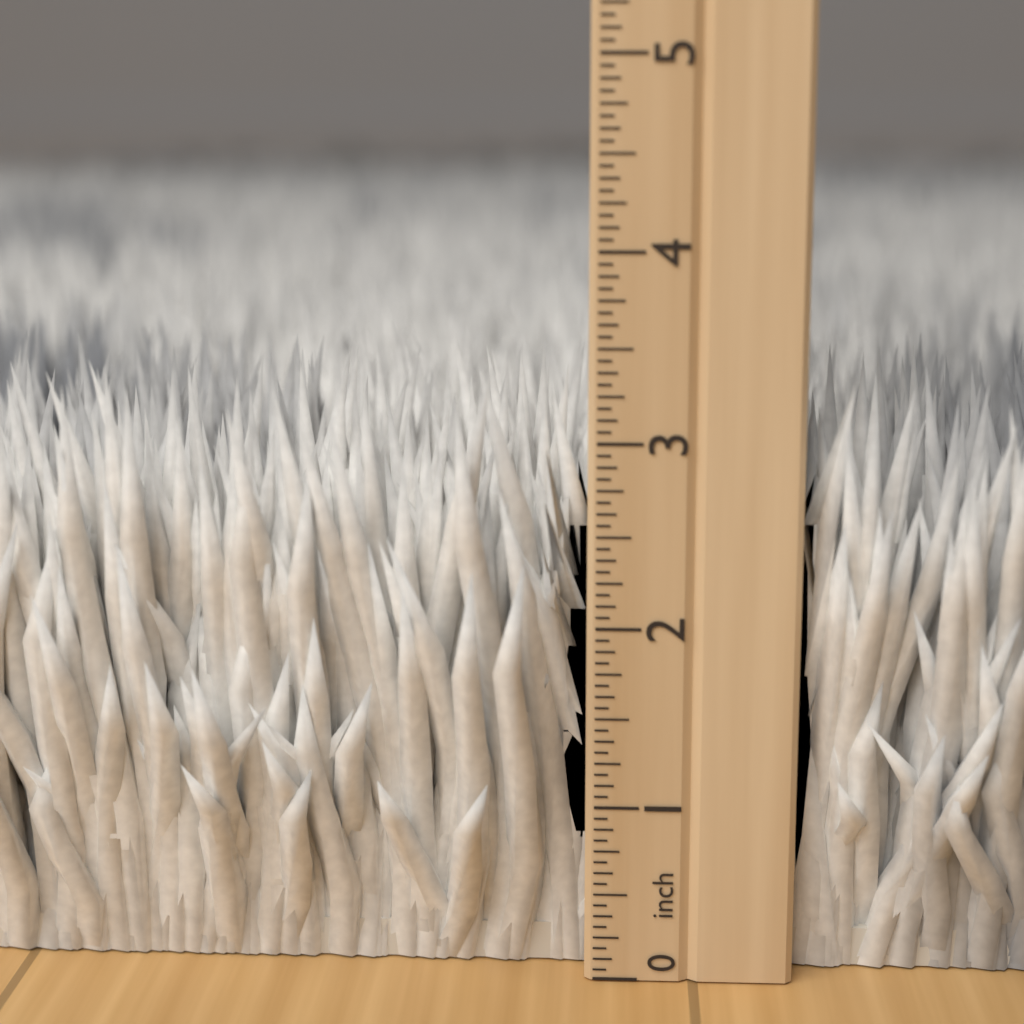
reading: 3.4375 inch
